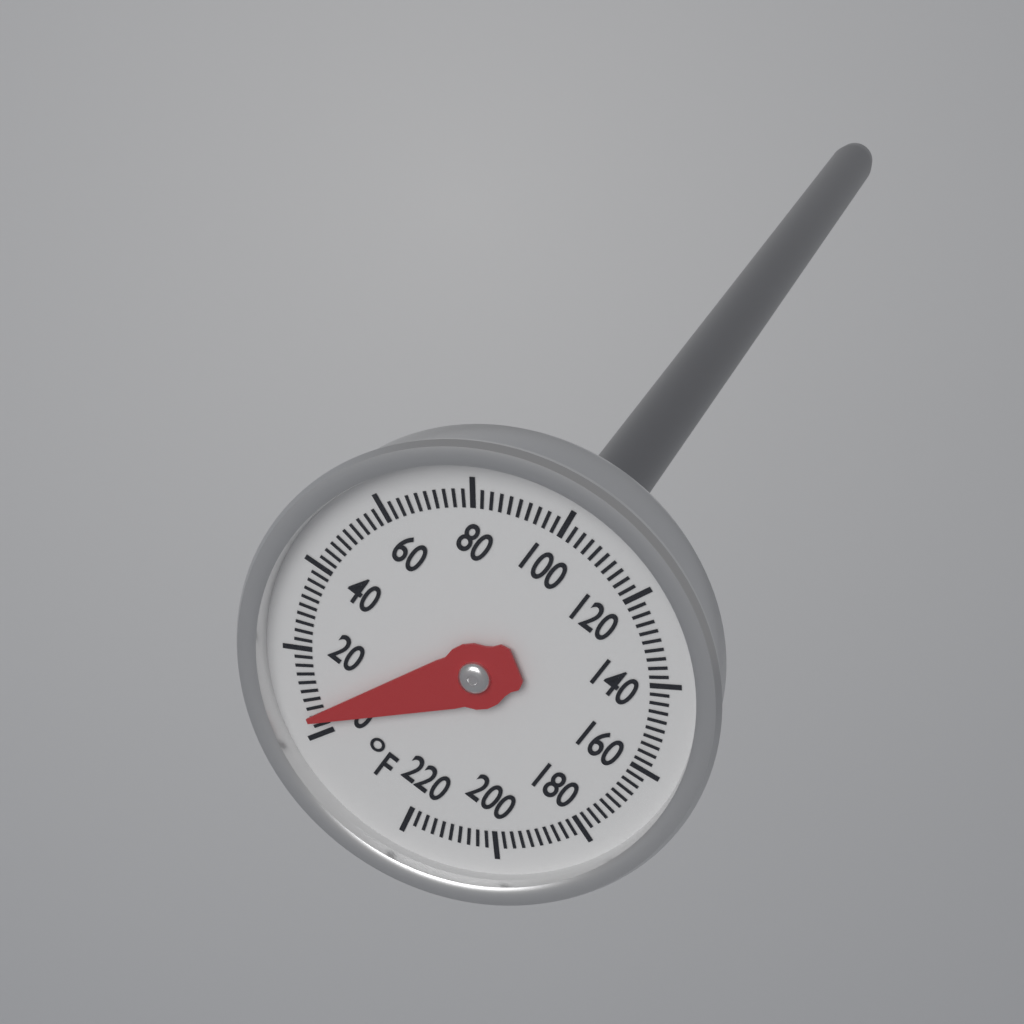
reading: 4 °F
